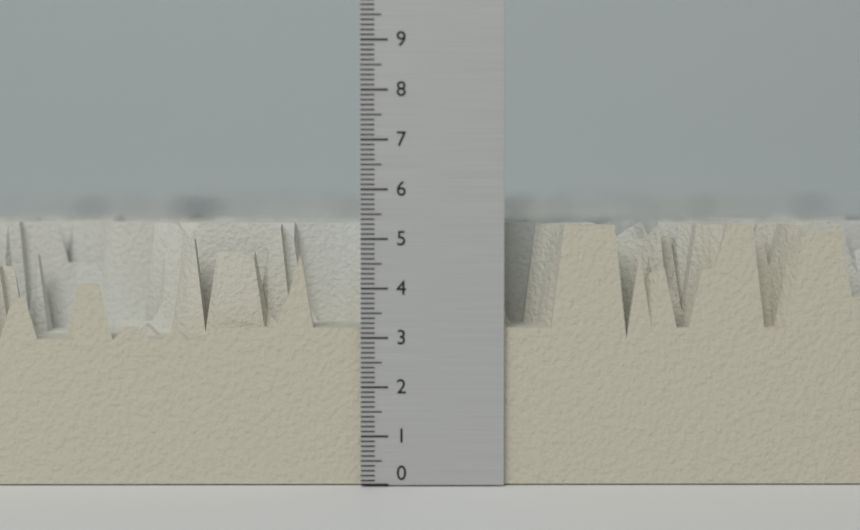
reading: 5.3 (no unit)
